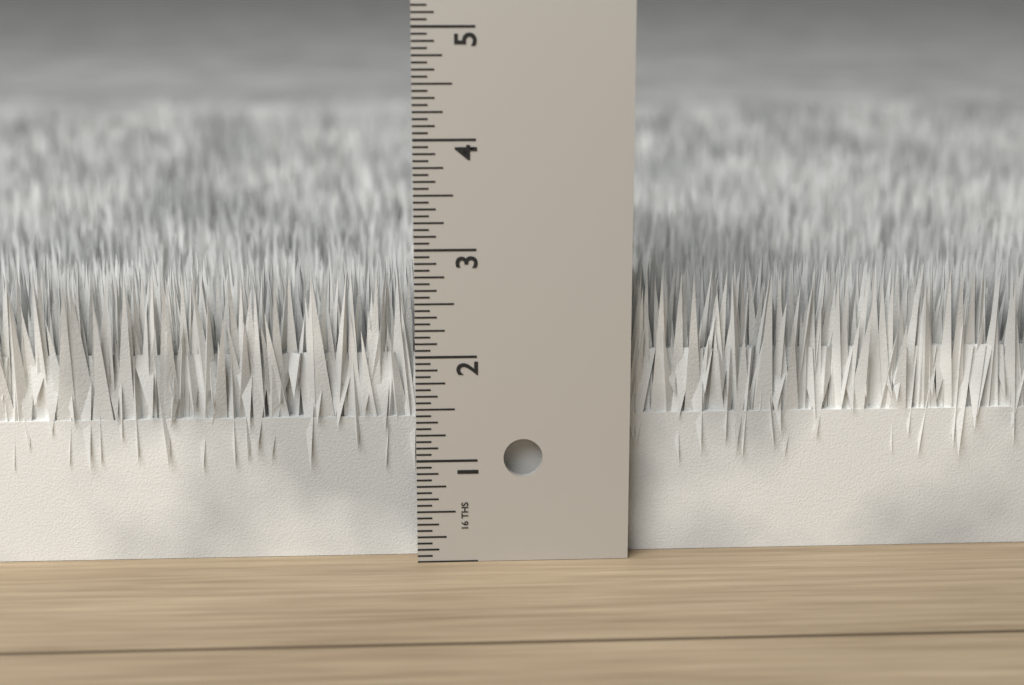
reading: 2.7500 in
